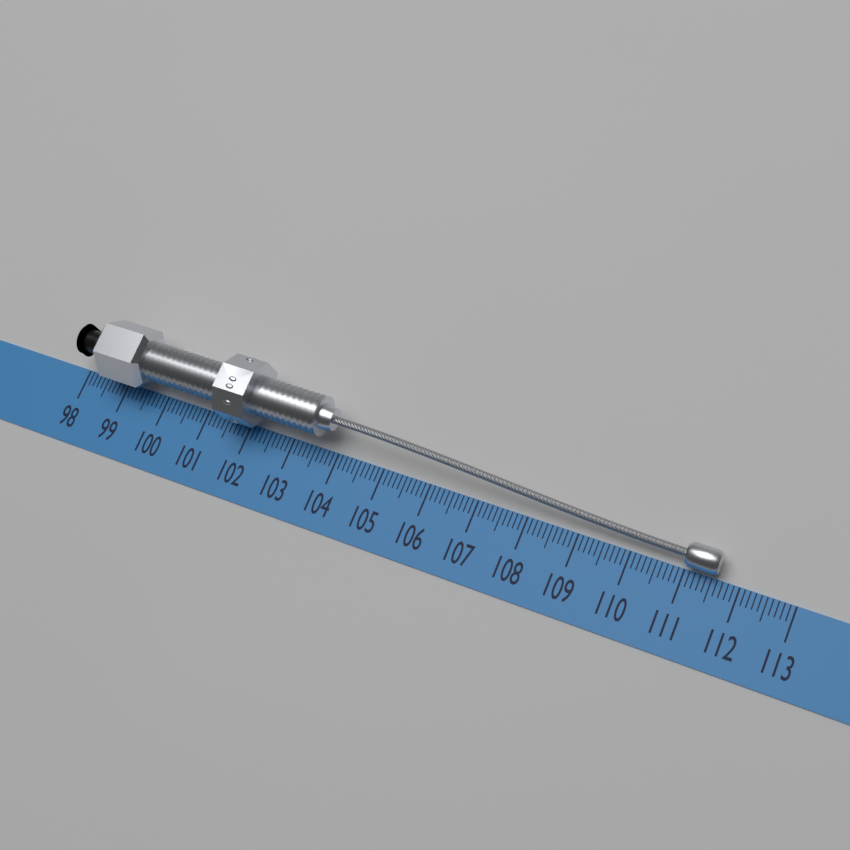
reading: 111.6 (no unit)
